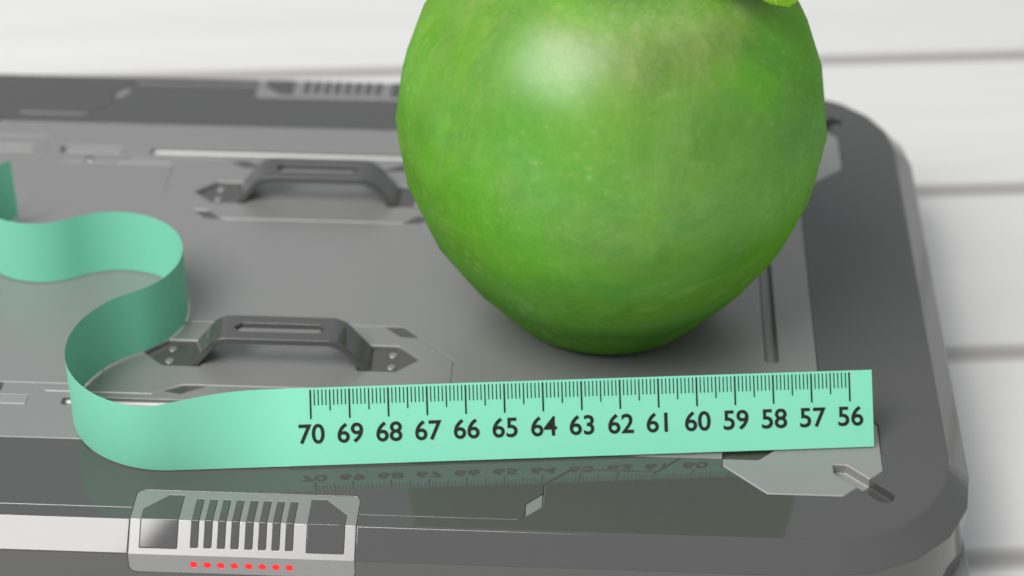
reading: 67.6 (no unit)
